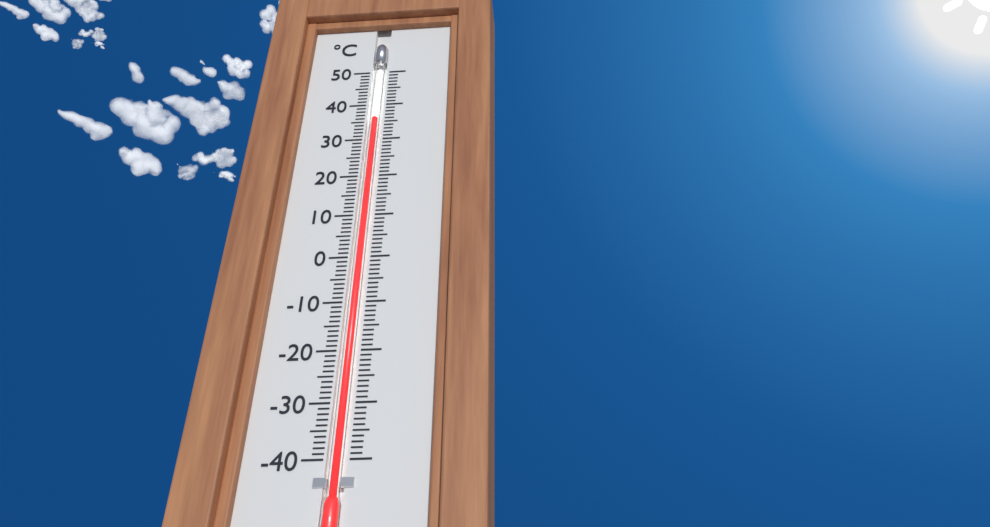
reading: 36 °C
